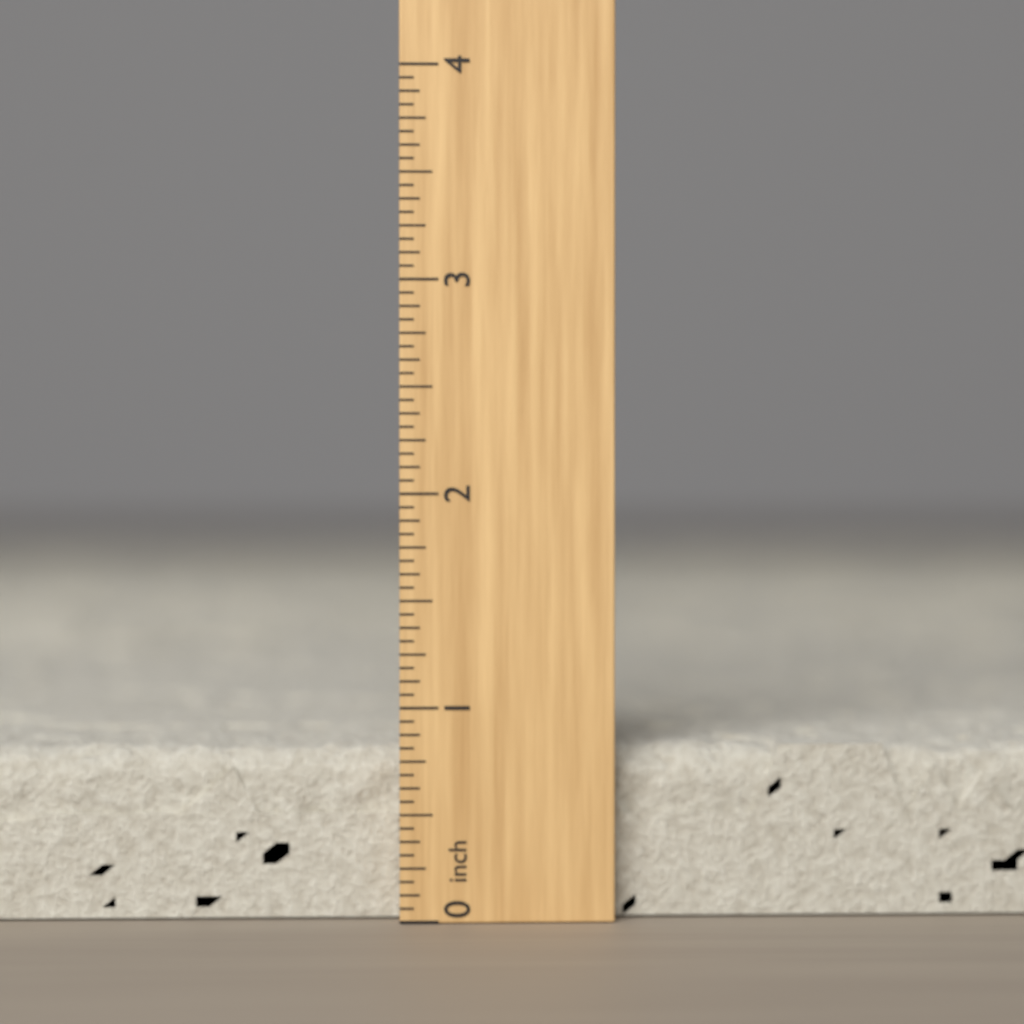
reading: 0.8125 inch
